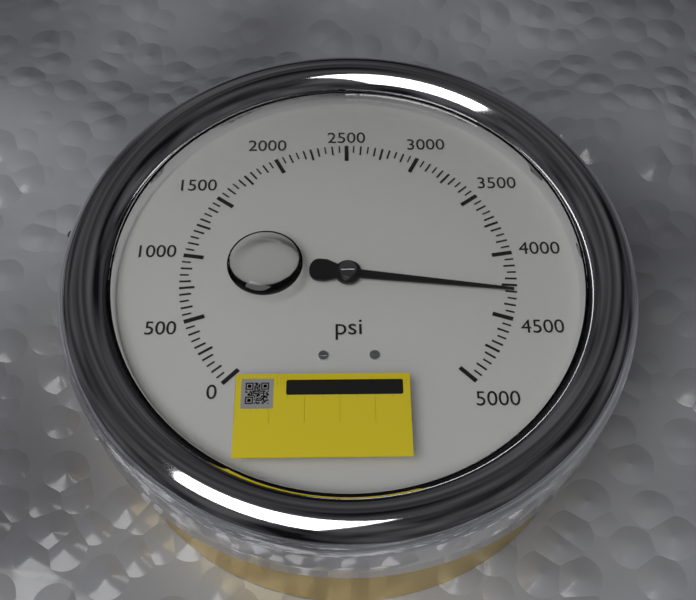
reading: 4300 psi
